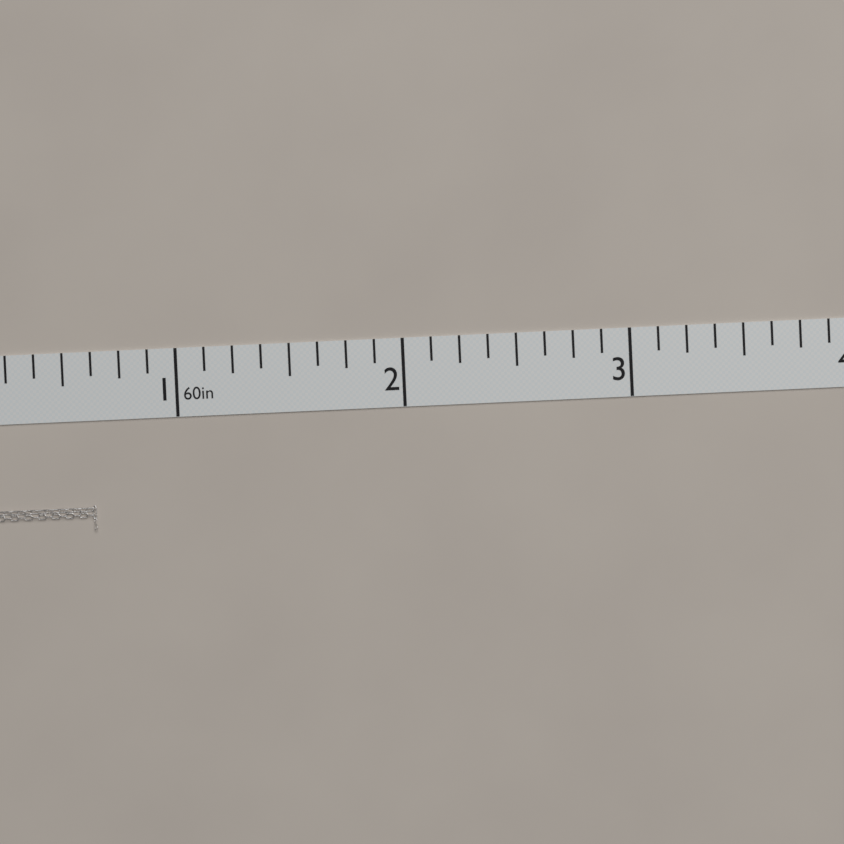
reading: 0.625 in
